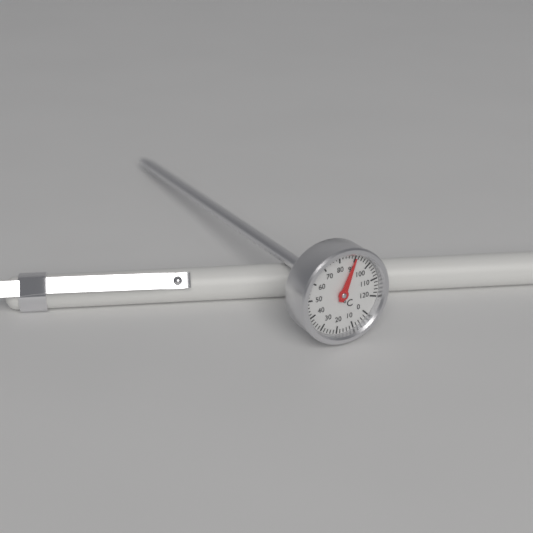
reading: 90 °C
